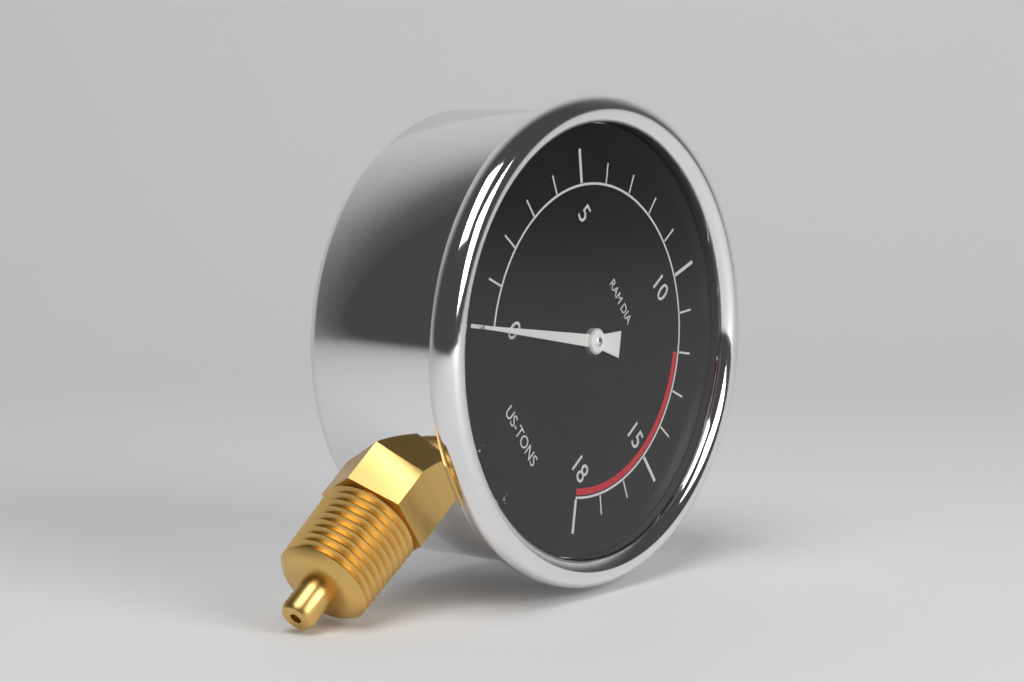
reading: 0 US tons
